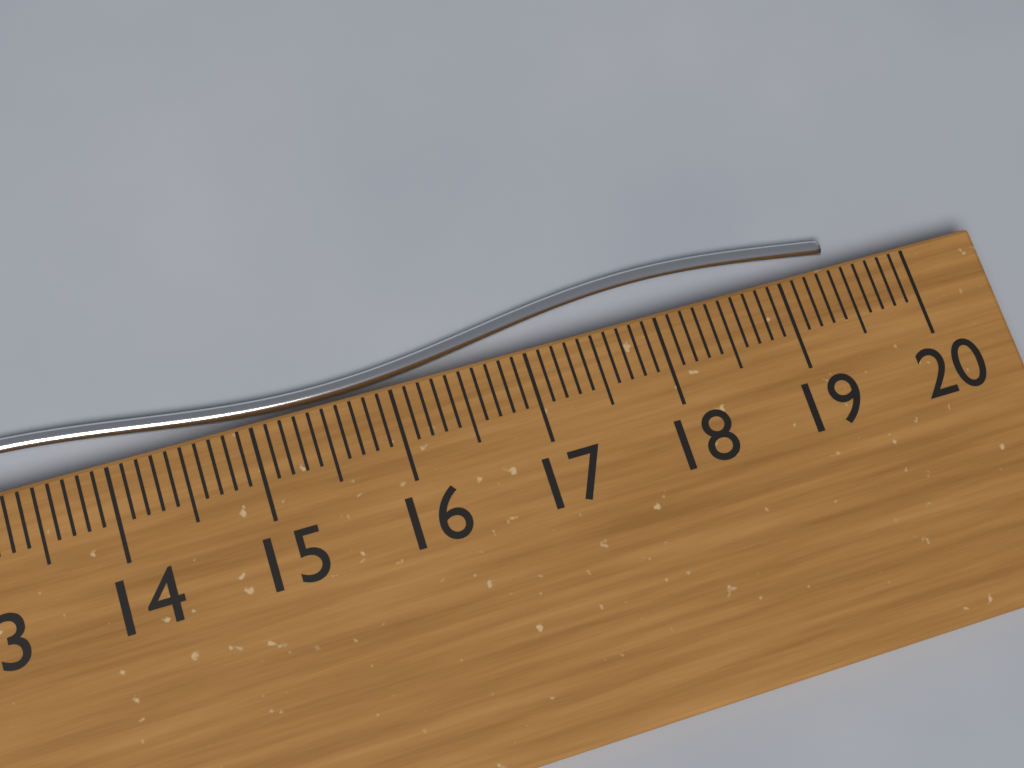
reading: 19.5 cm
